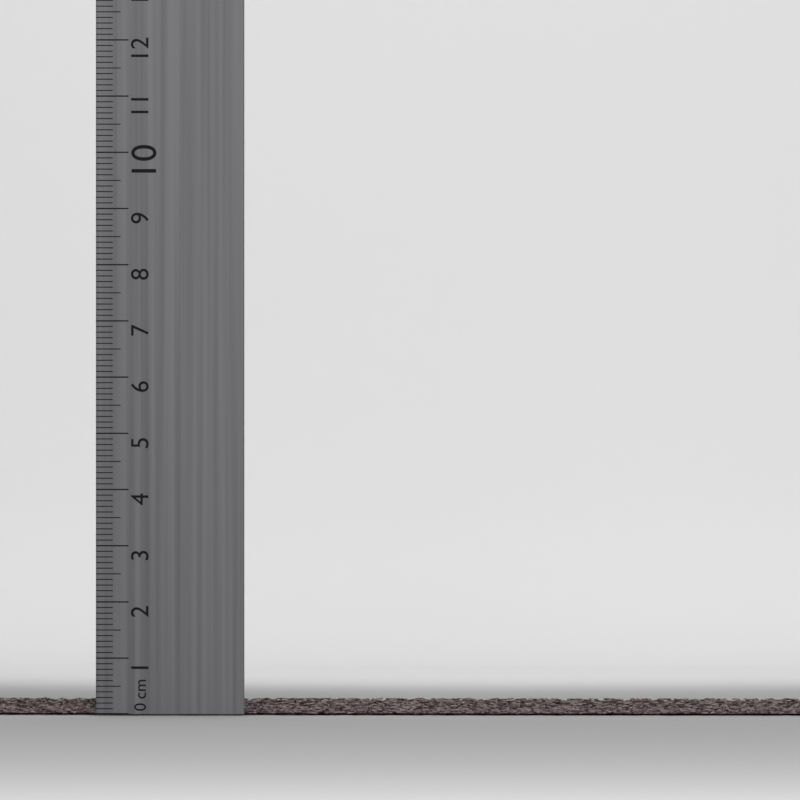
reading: 0.1 cm
